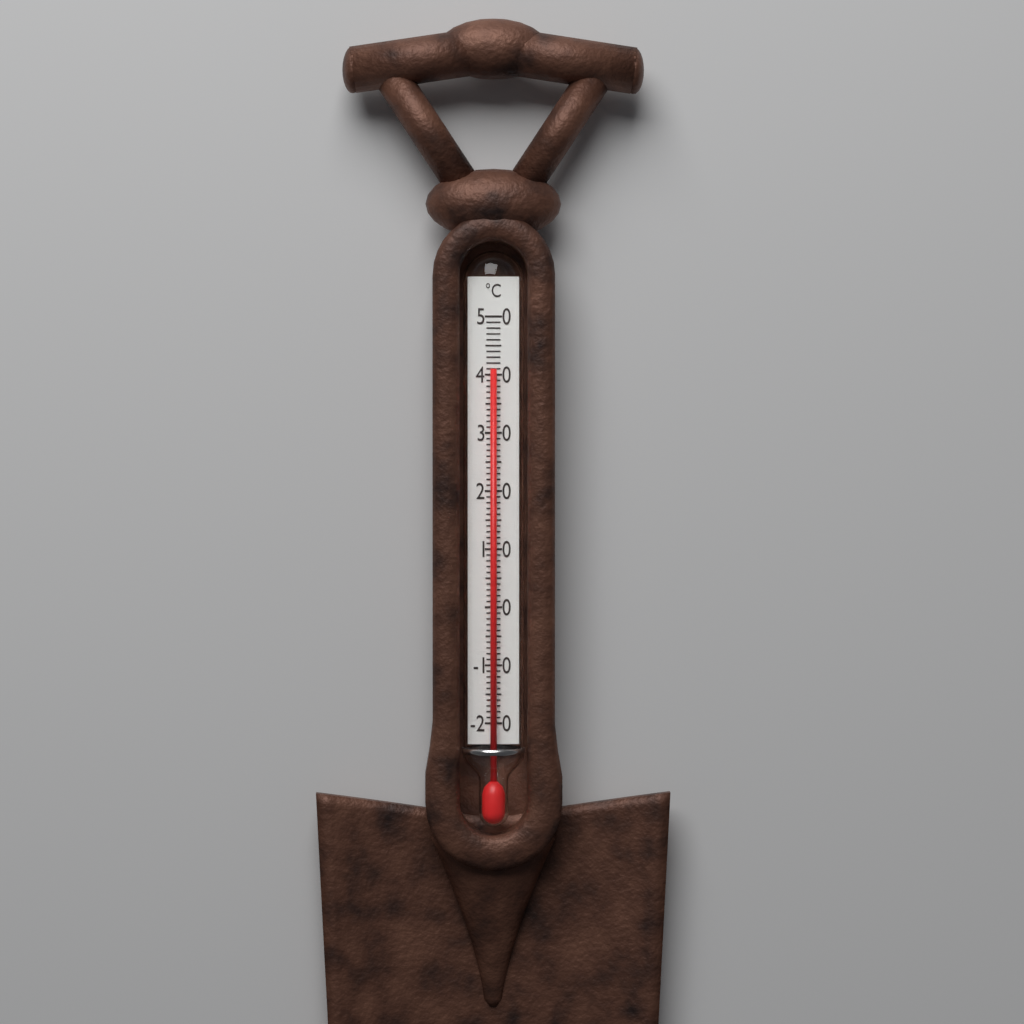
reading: 41 °C
